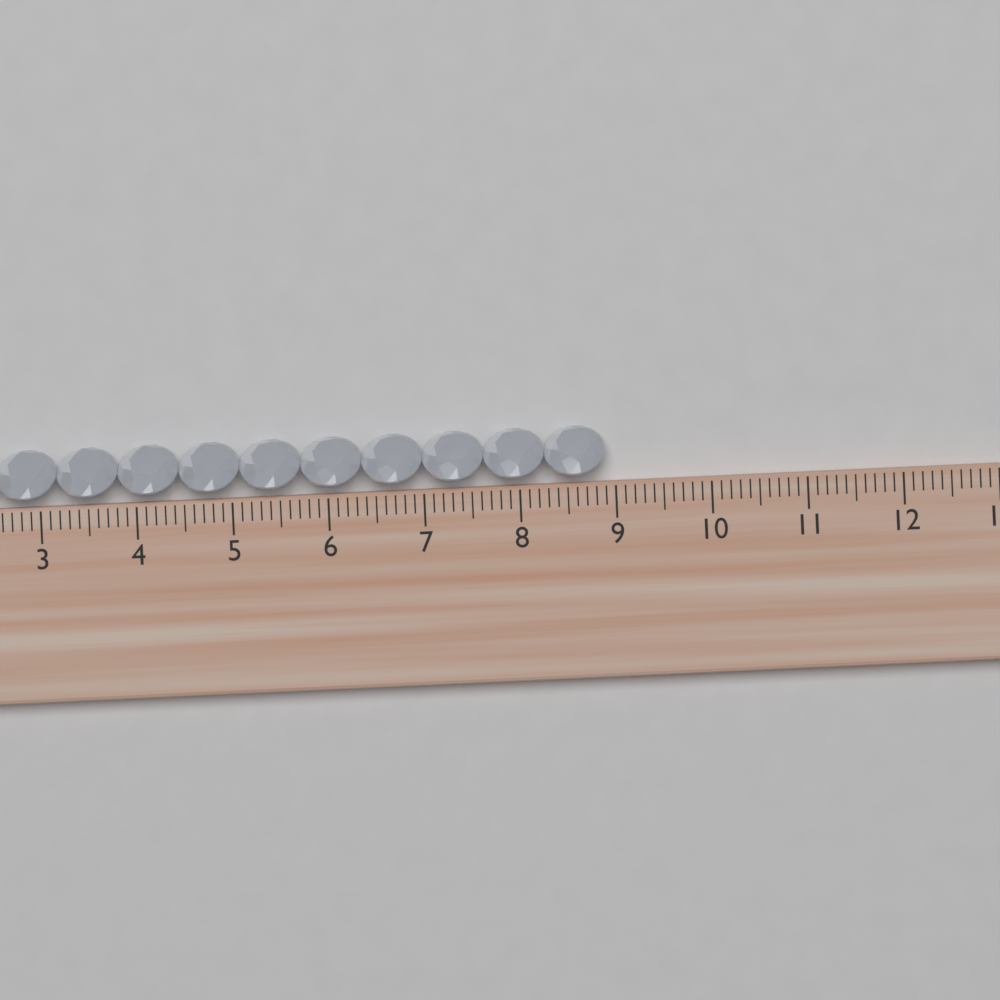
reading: 8.9 cm
